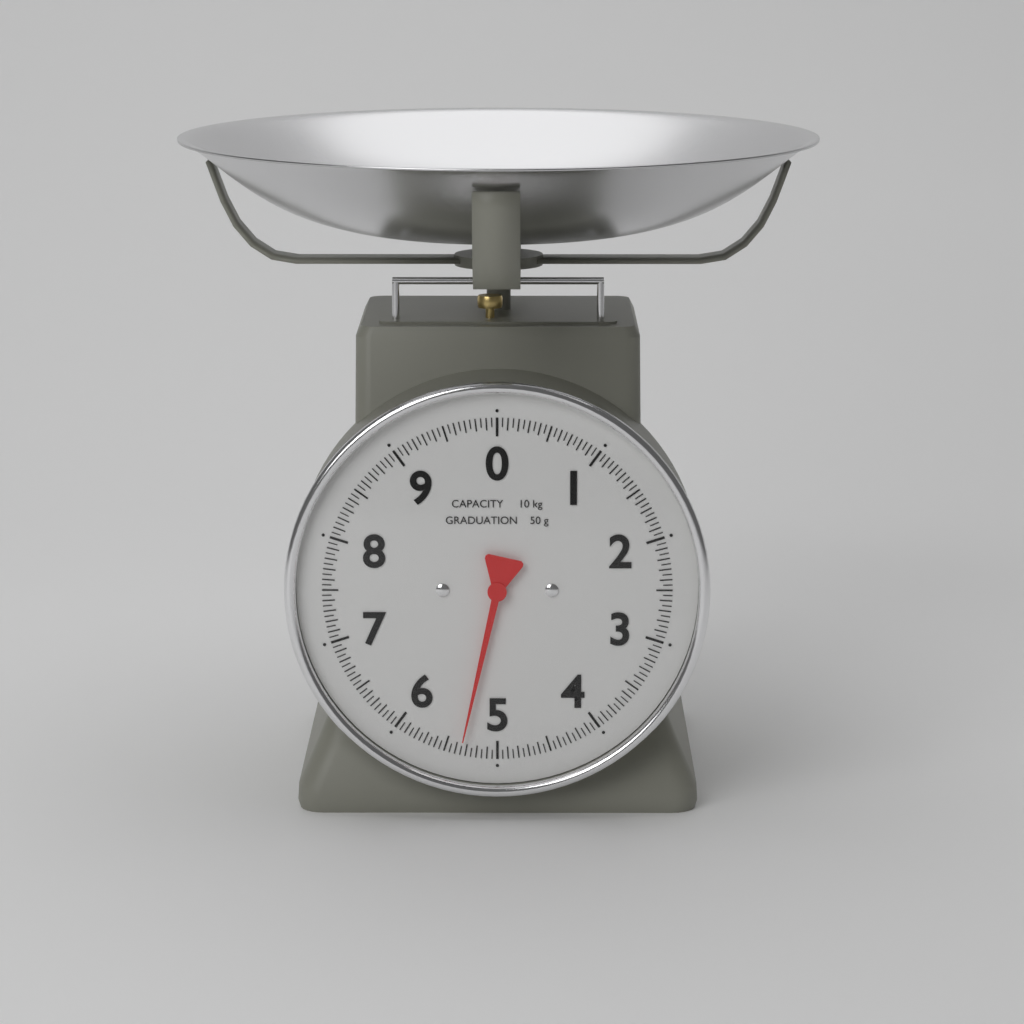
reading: 5.35 kg
